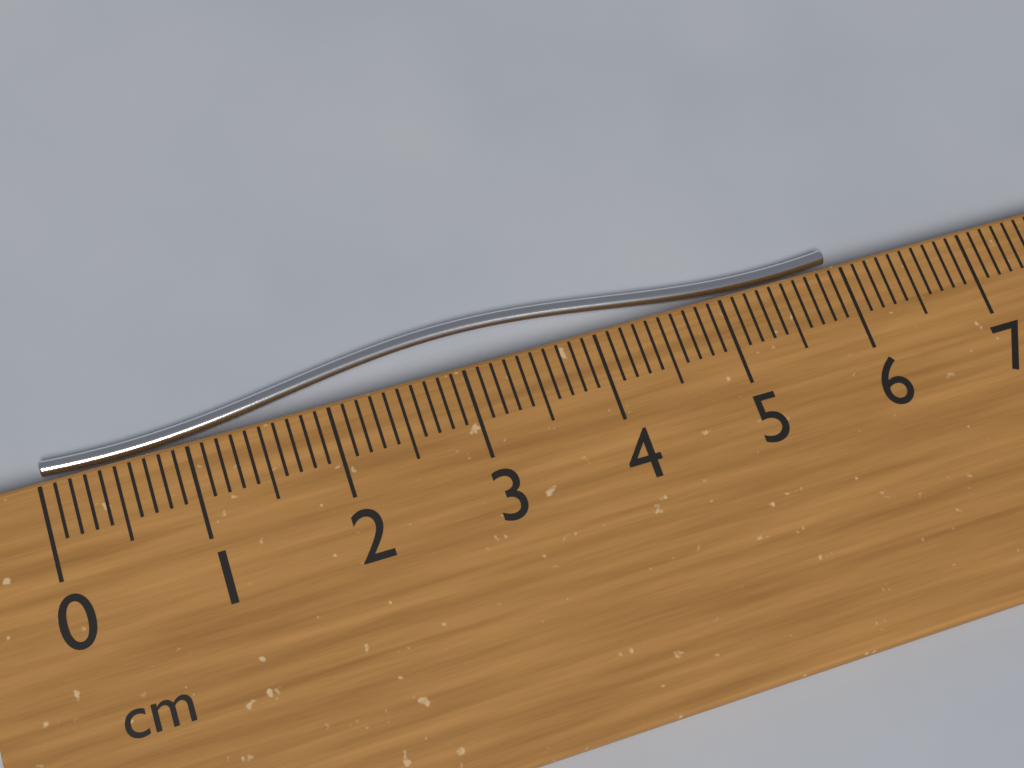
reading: 6.0 cm
